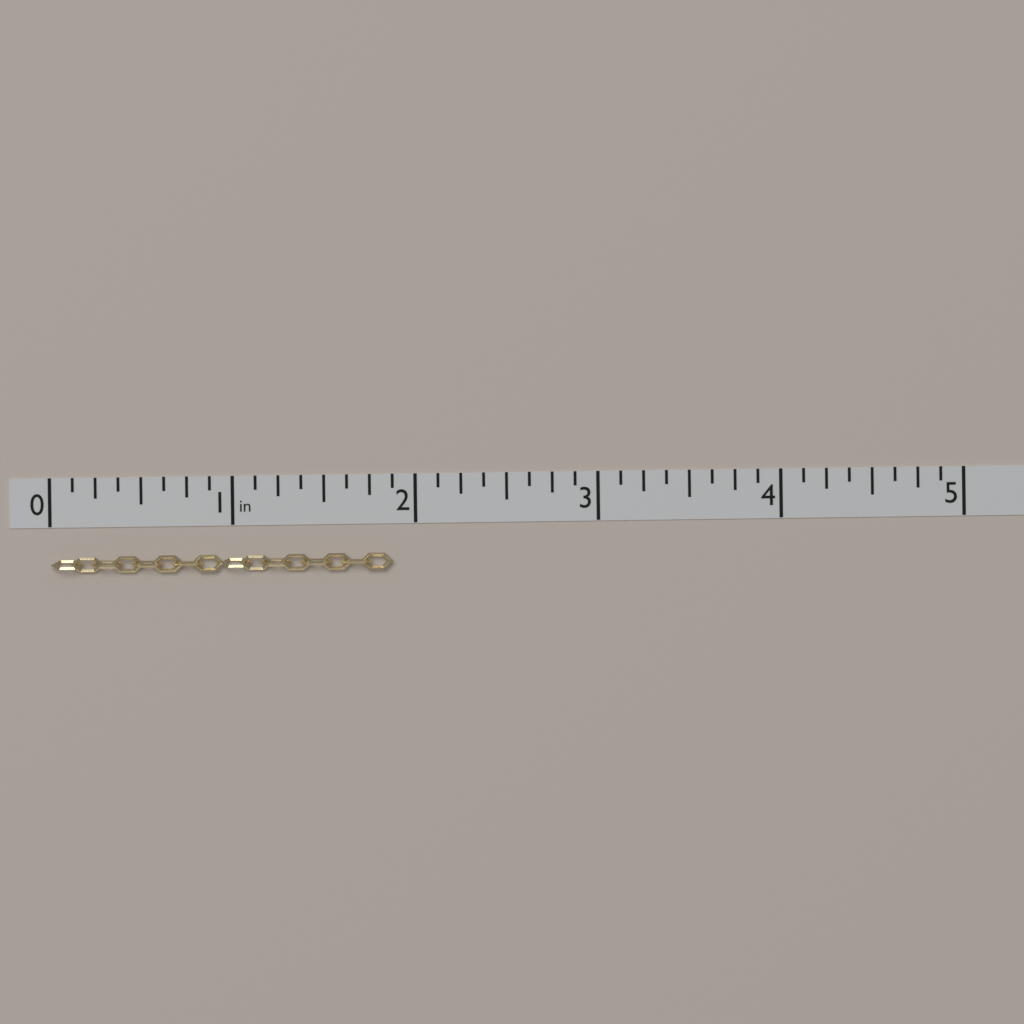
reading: 1.875 in
